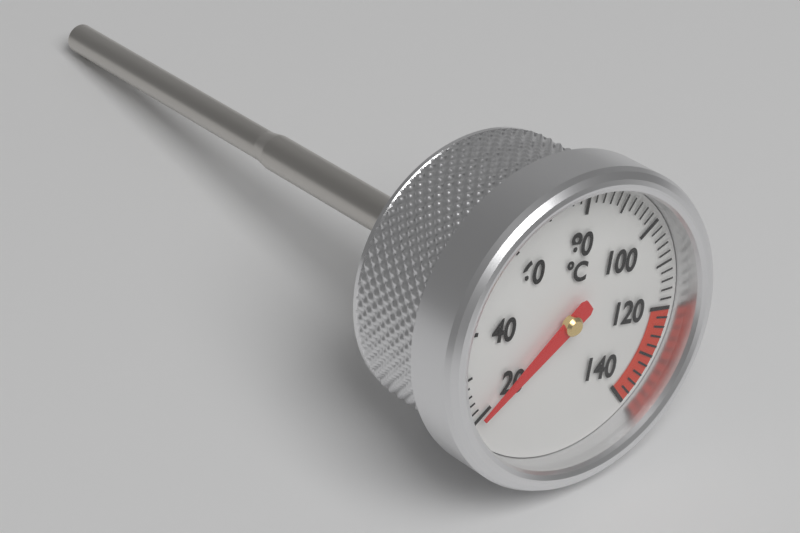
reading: 20 °C
